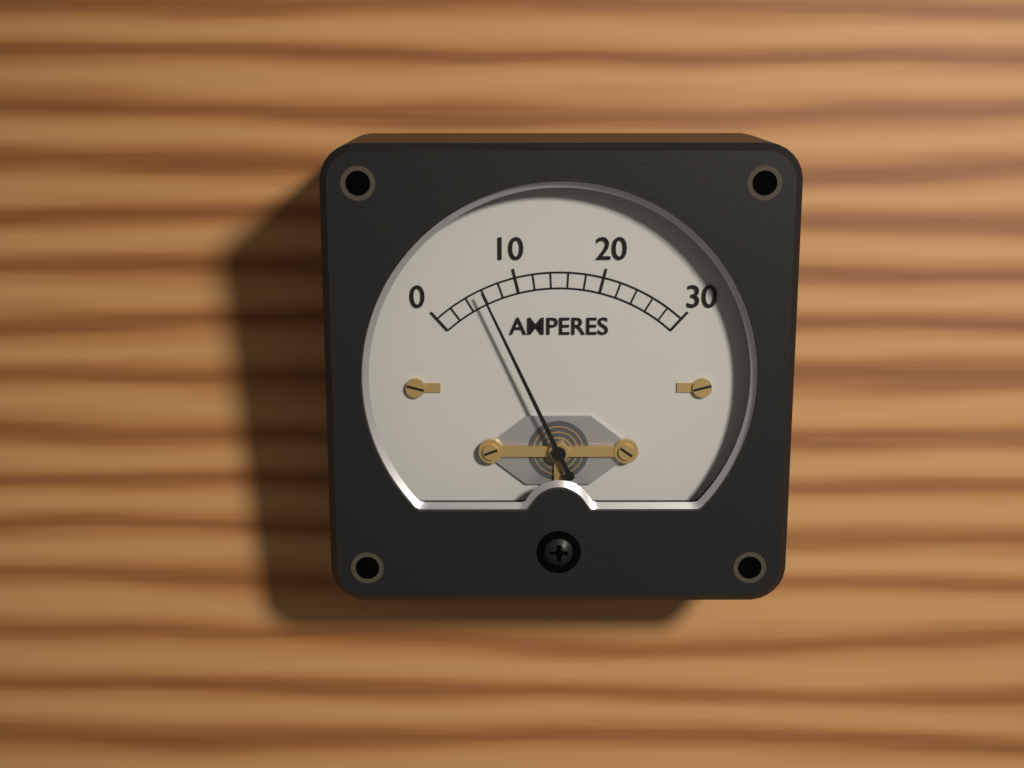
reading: 6 A
